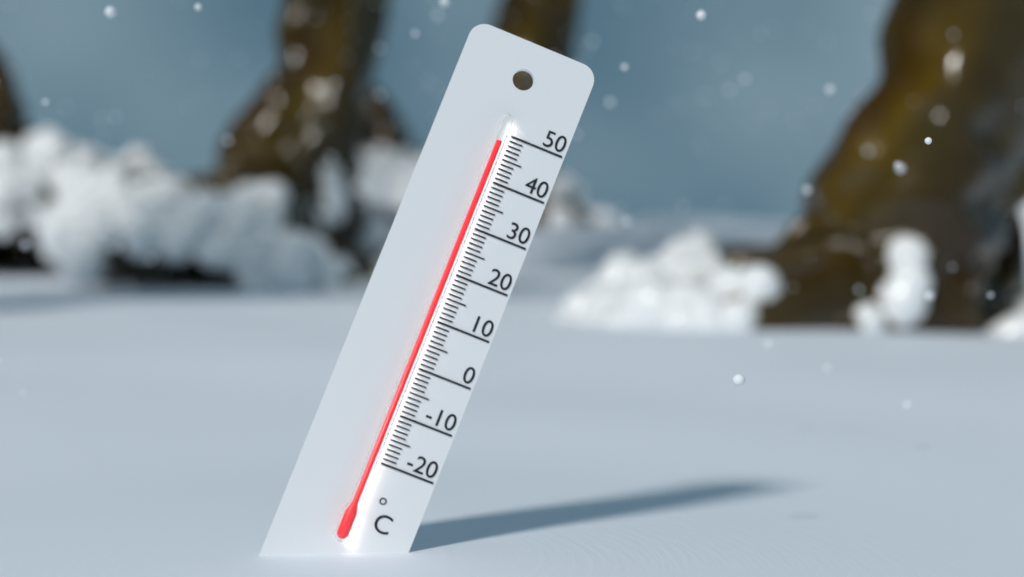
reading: 48 °C
